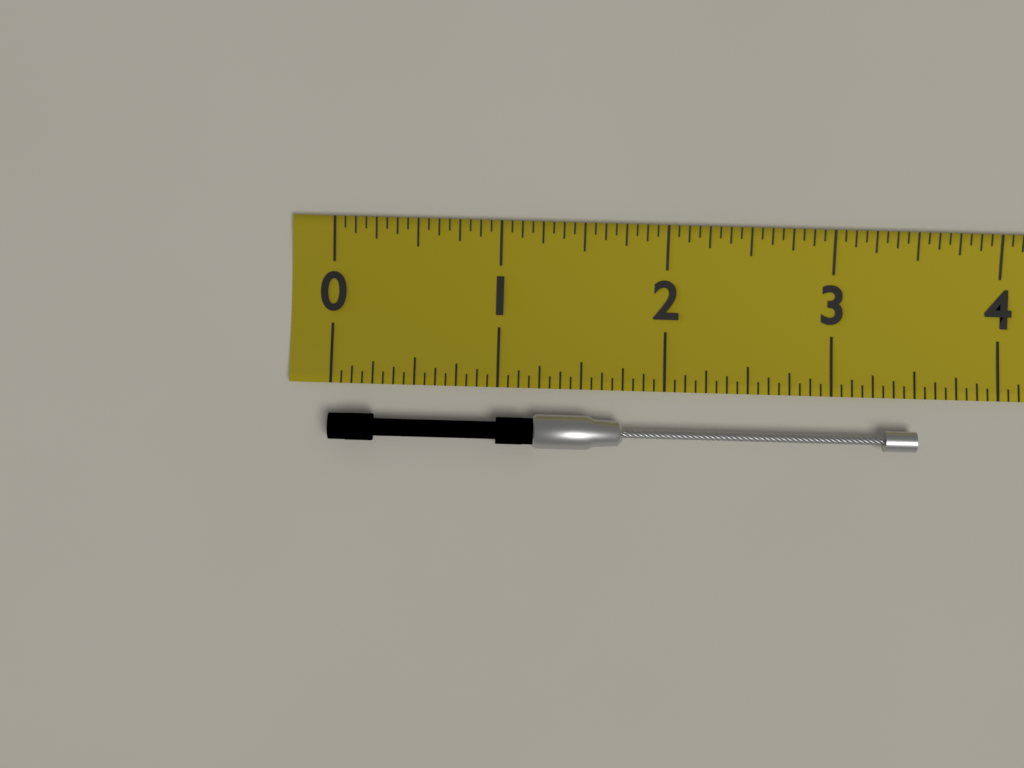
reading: 3.5000 (no unit)
